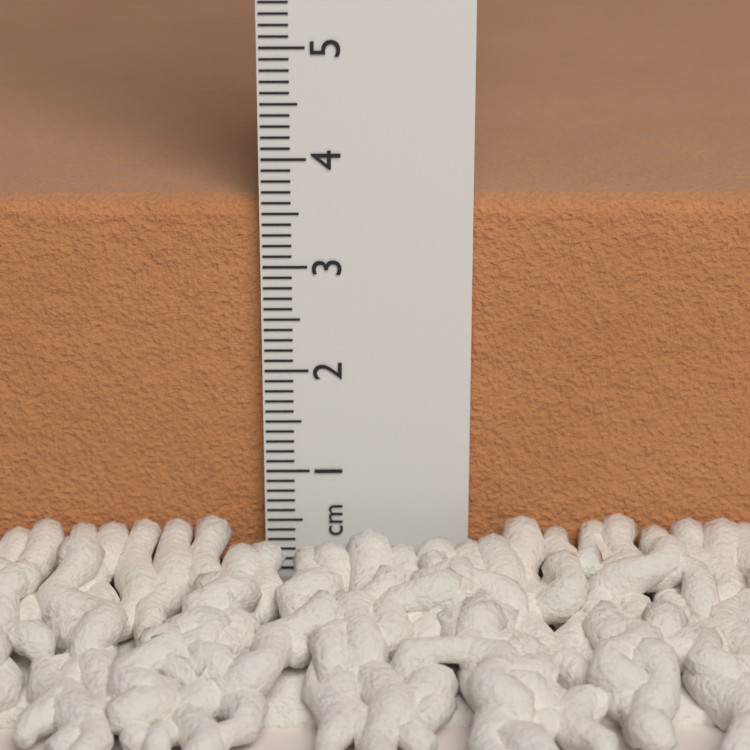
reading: 3.6 cm
